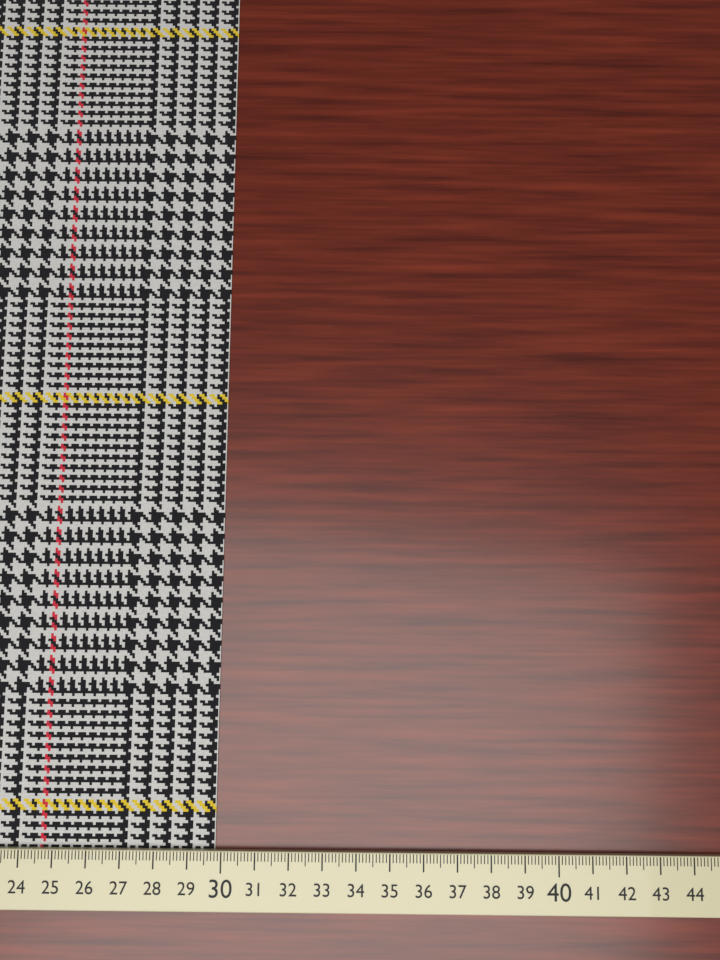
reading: 29.8 cm
